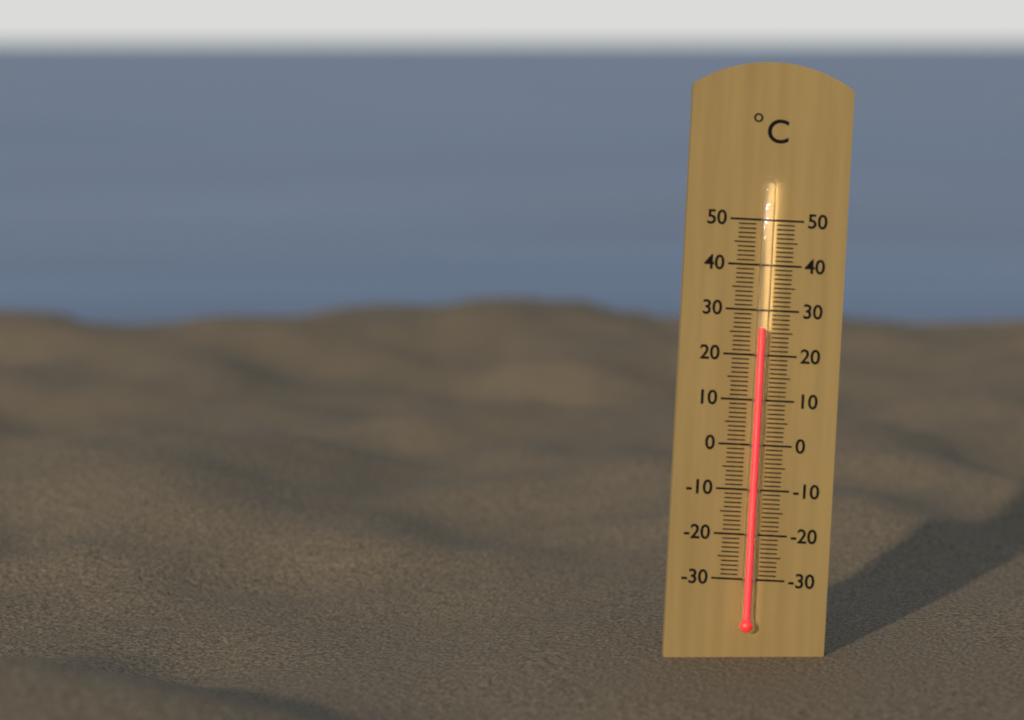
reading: 26 °C
